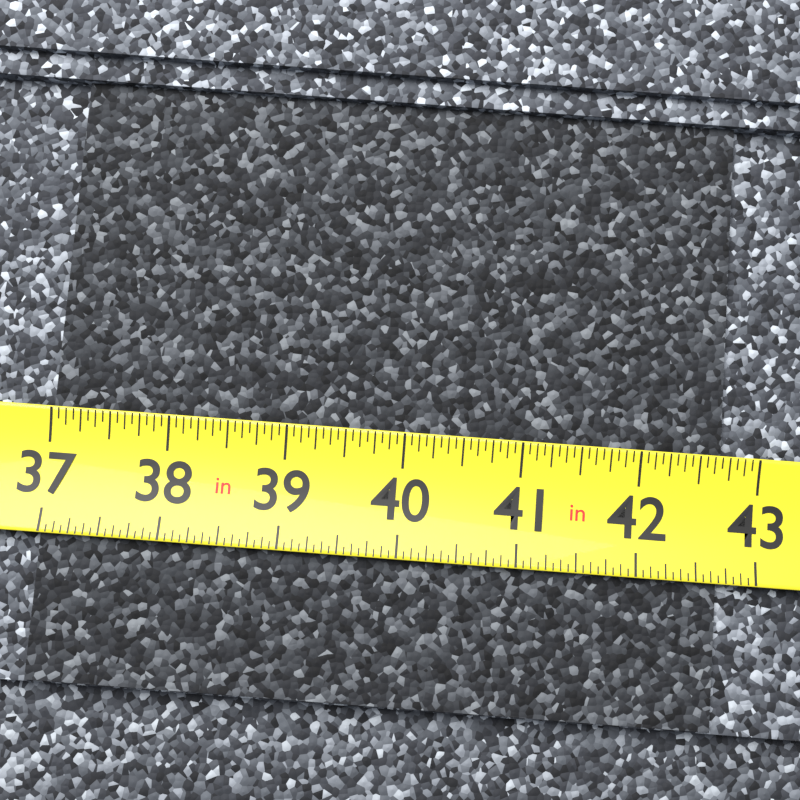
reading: 42.6875 in
